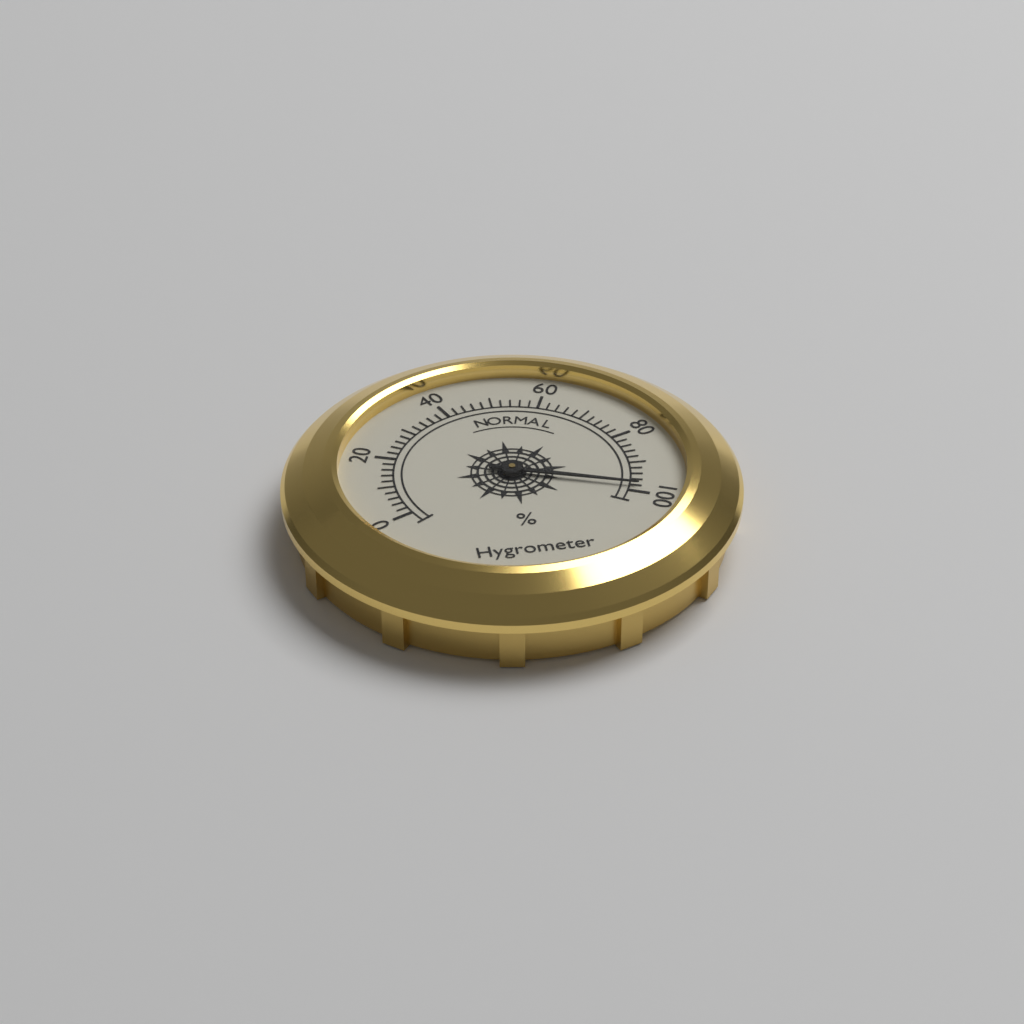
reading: 98 %
